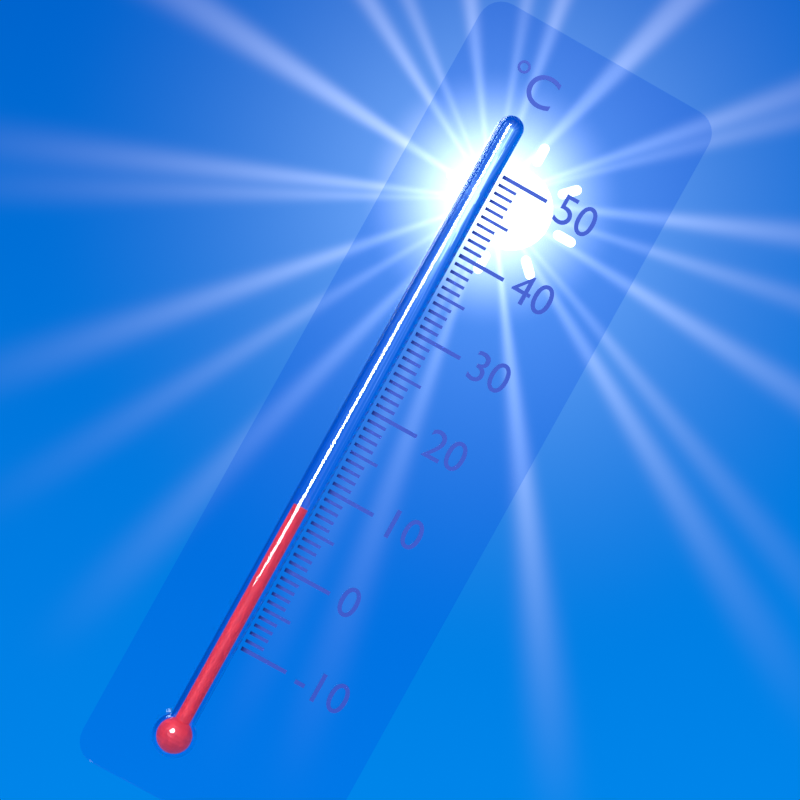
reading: 7 °C
